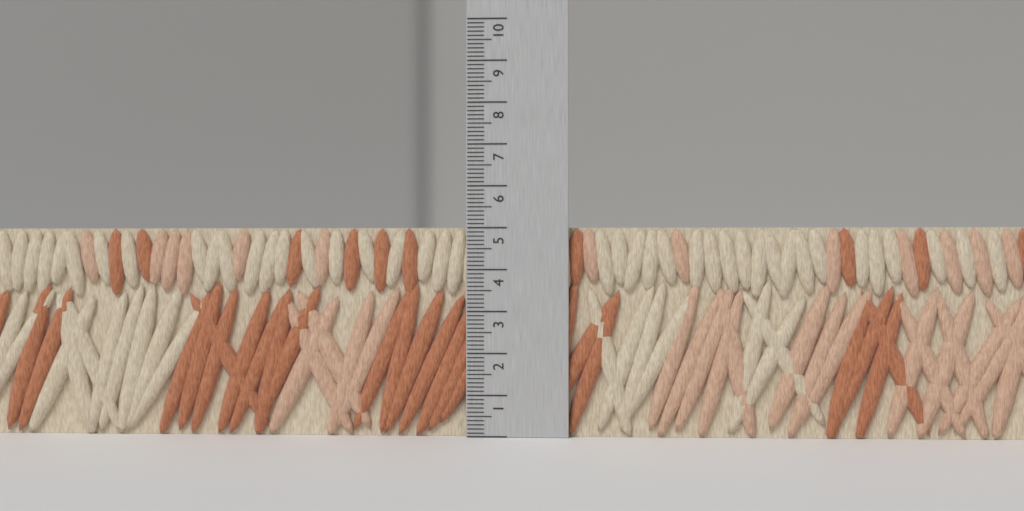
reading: 5.0 (no unit)
